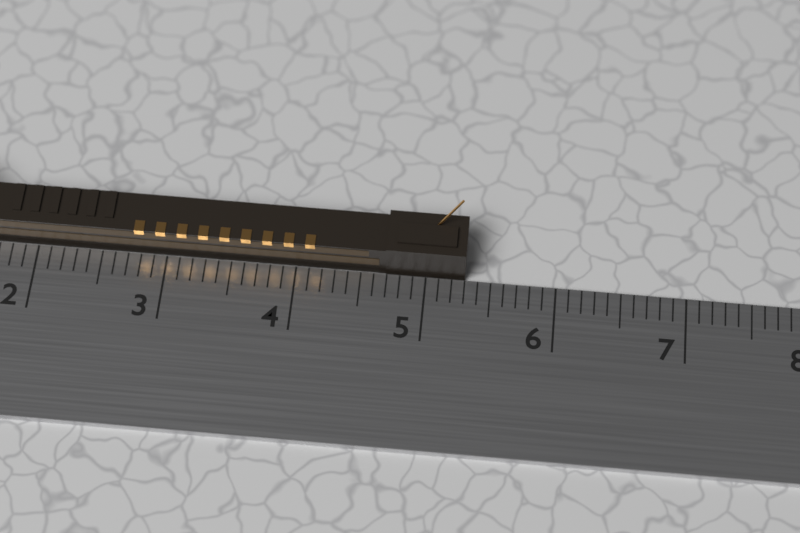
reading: 5.3 cm
